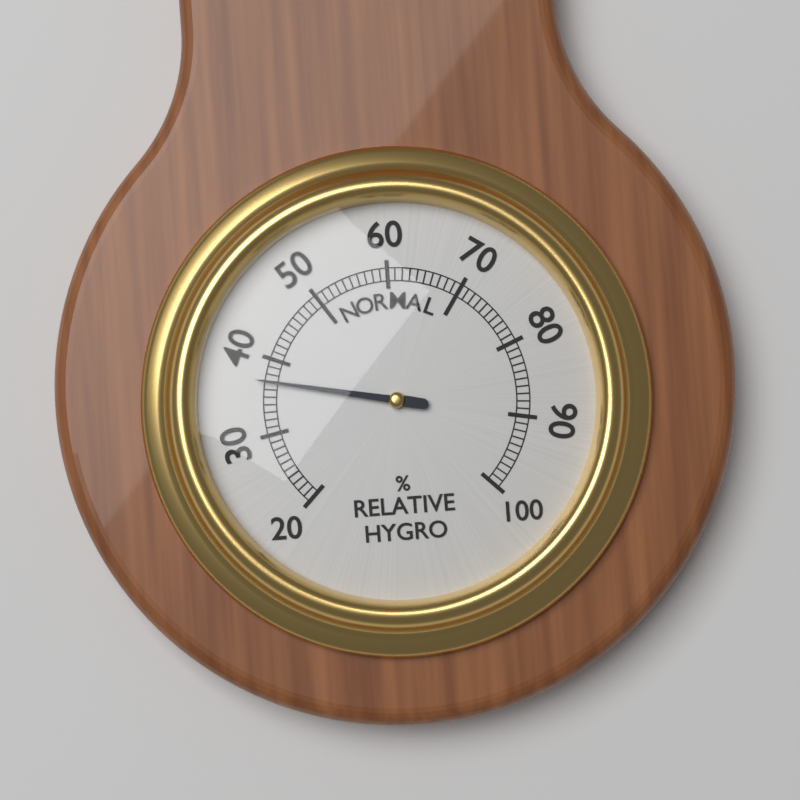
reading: 37 %
